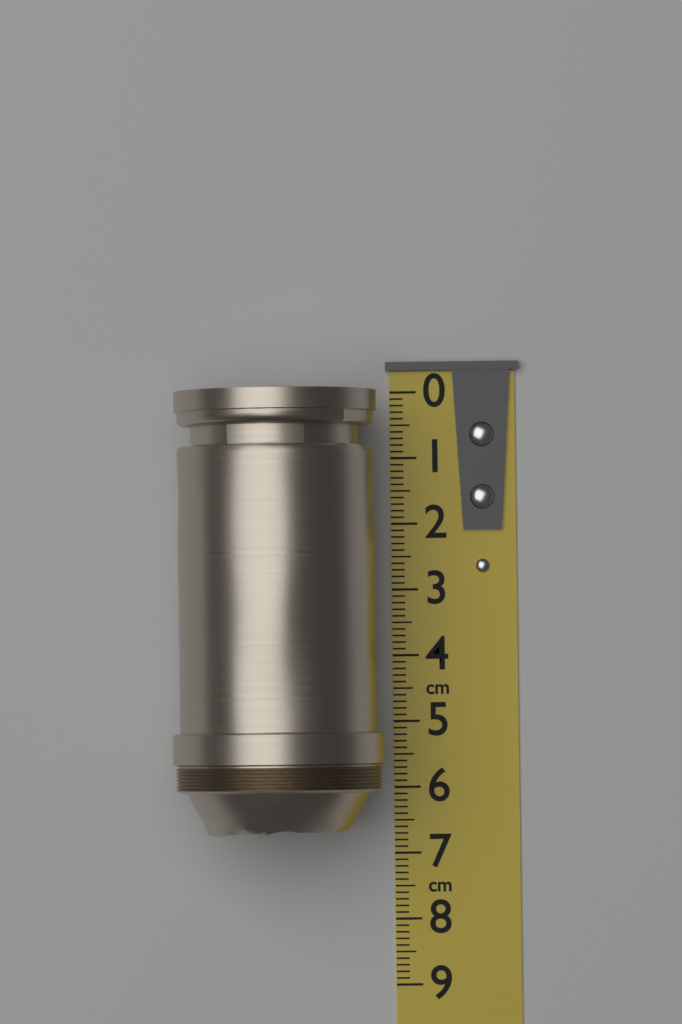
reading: 6.7 cm
